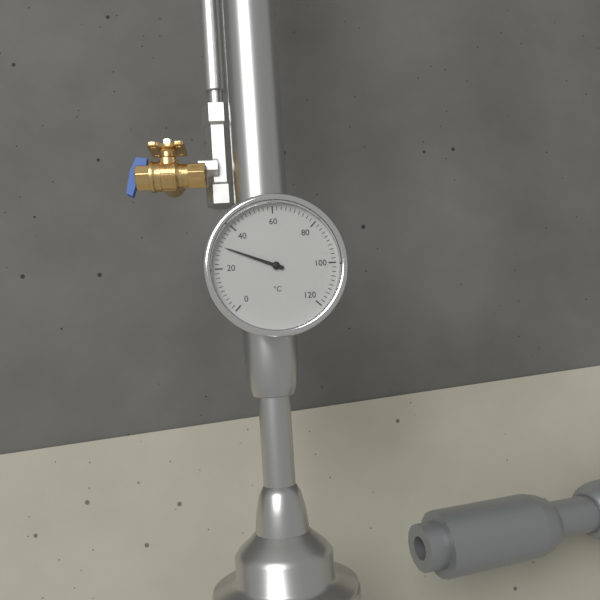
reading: 30 °C
